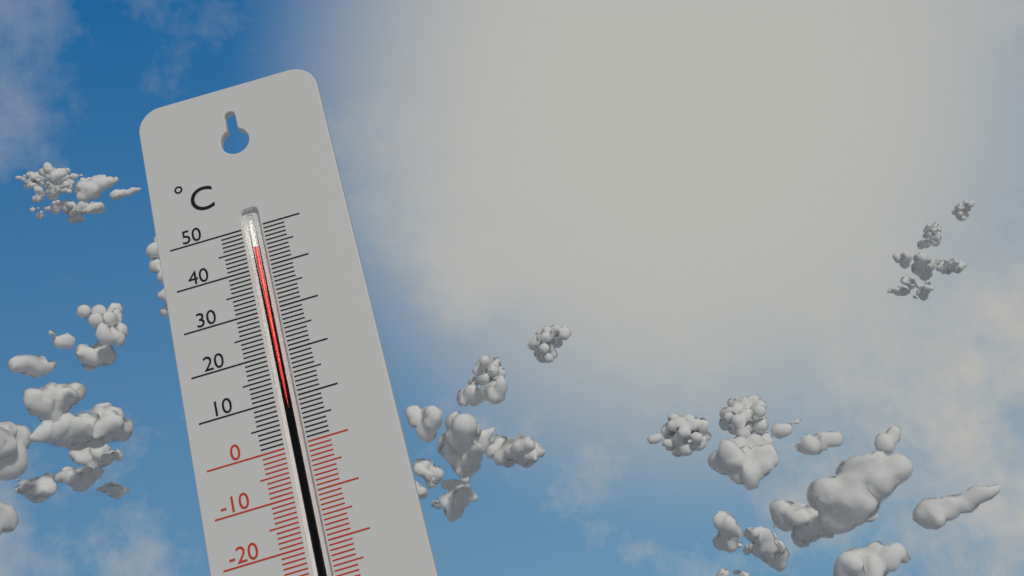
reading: 45 °C
